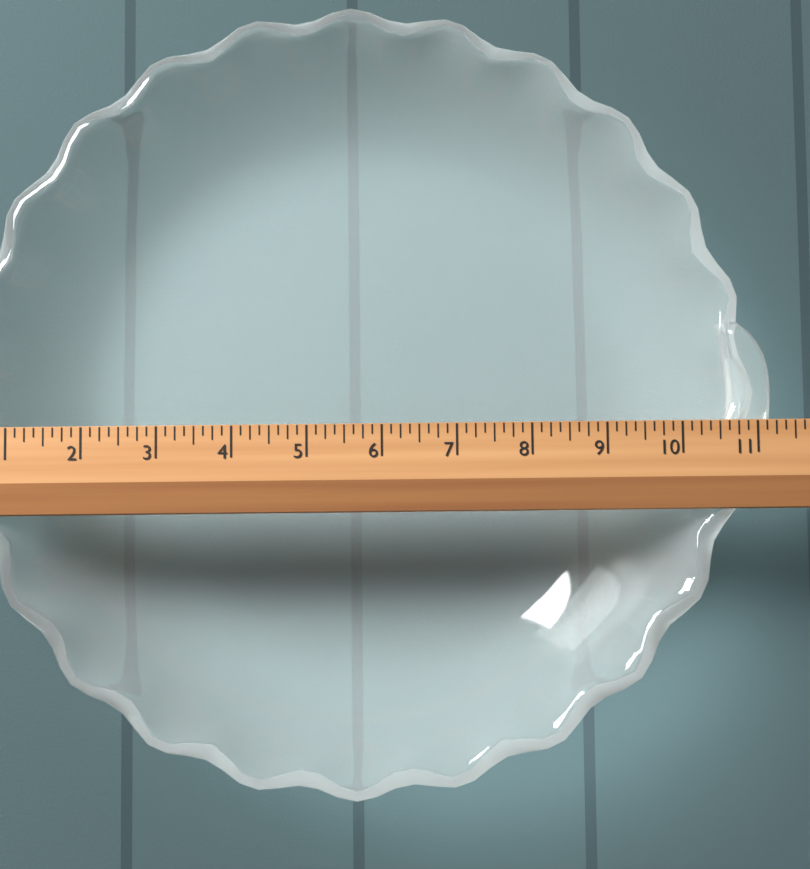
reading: 11.250 (no unit)
